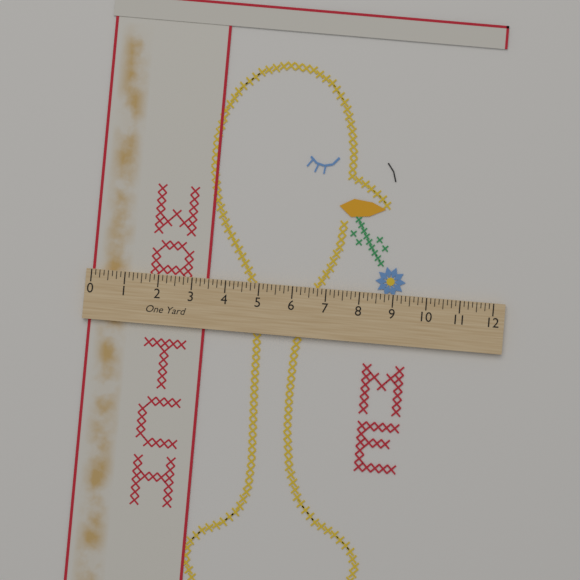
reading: 3.500 in
